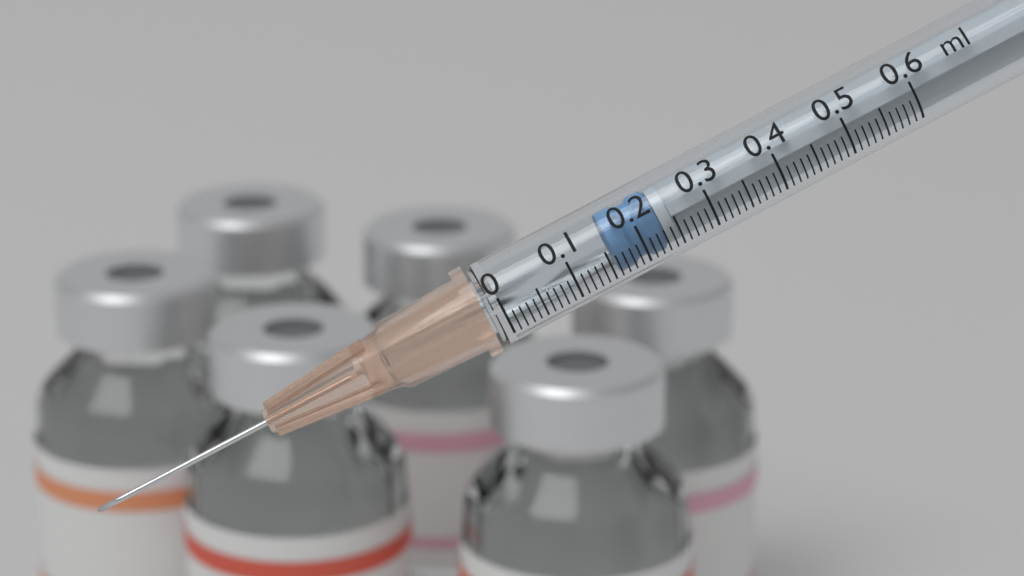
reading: 0.16 ml
